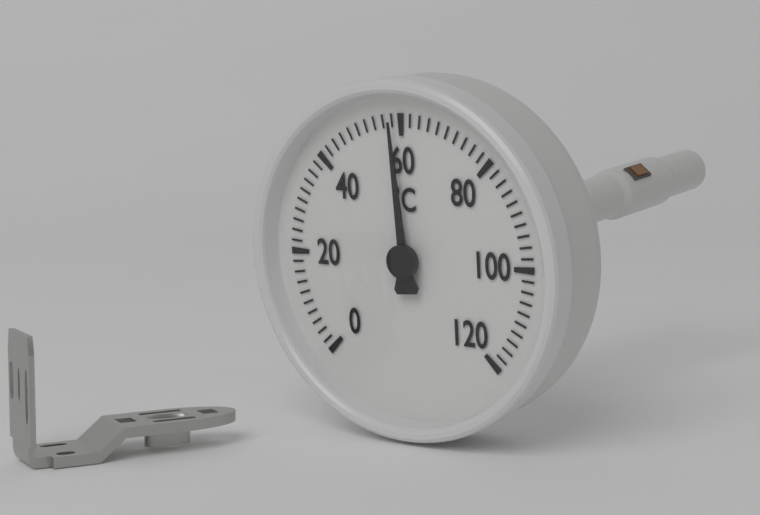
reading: 58 °C
